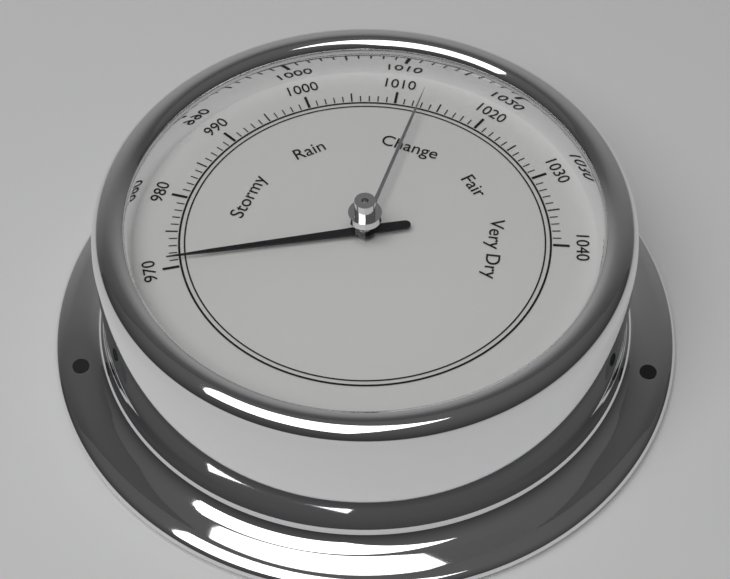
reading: 971 (no unit)
